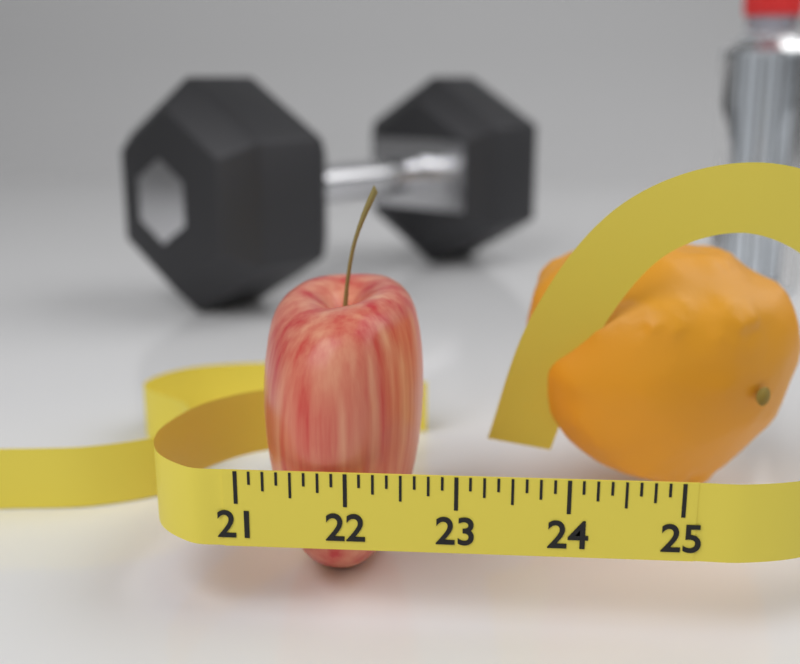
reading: 22.625 (no unit)
